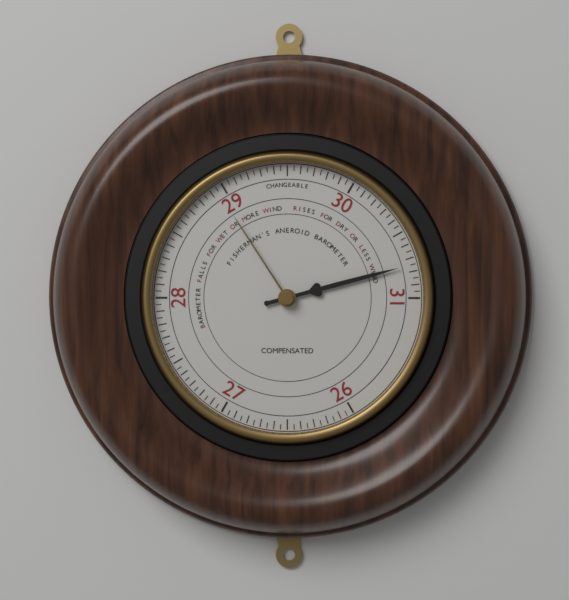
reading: 30.75 (no unit)
